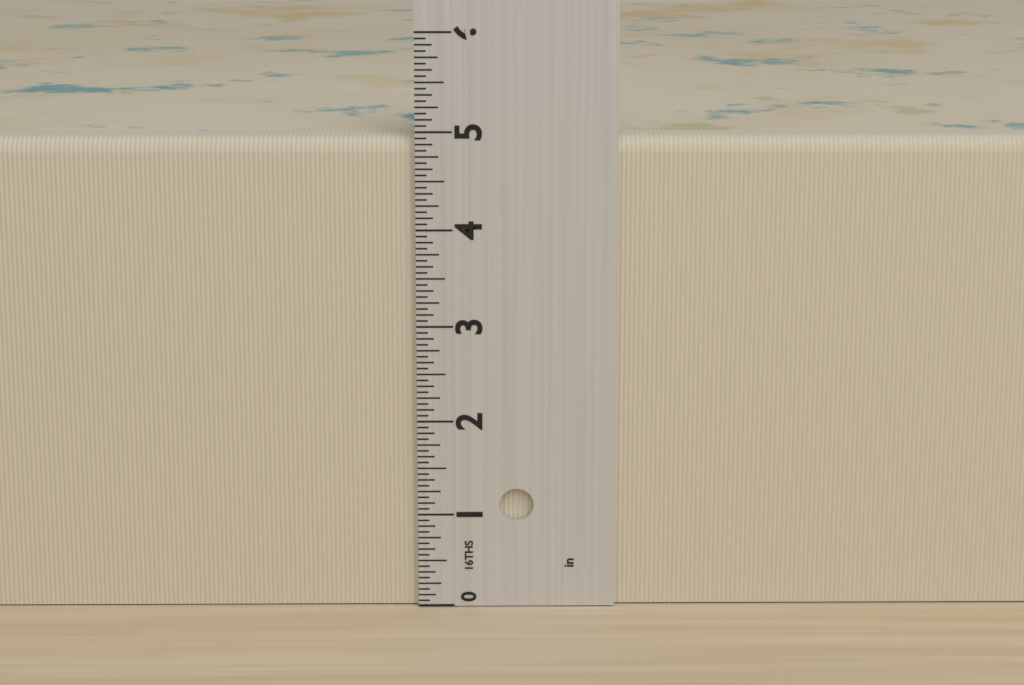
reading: 4.9375 in
